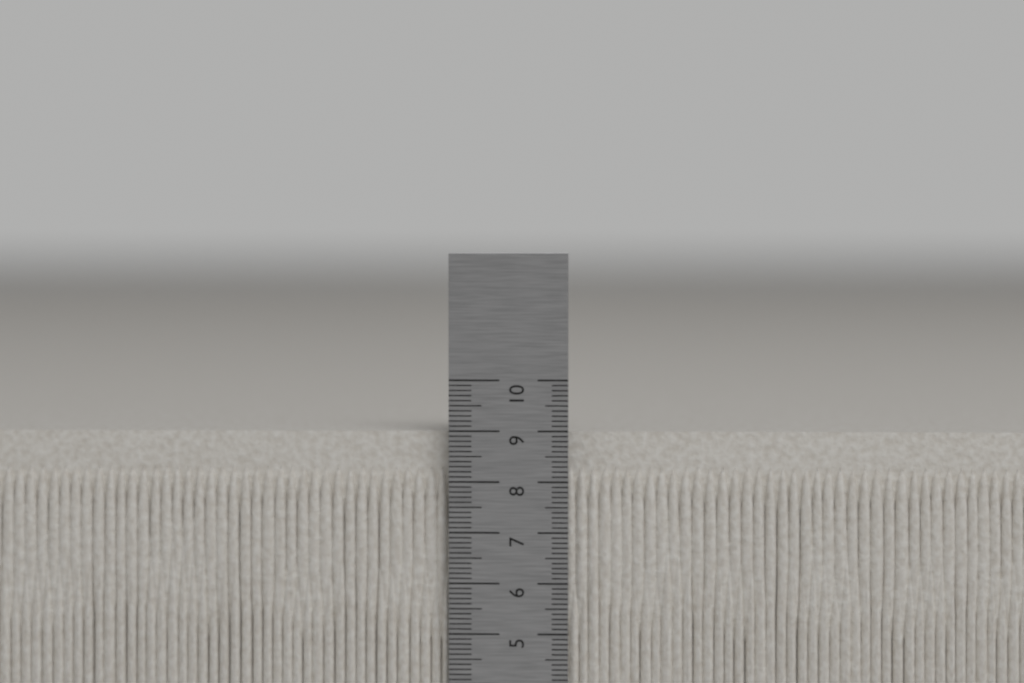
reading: 9.0 cm
